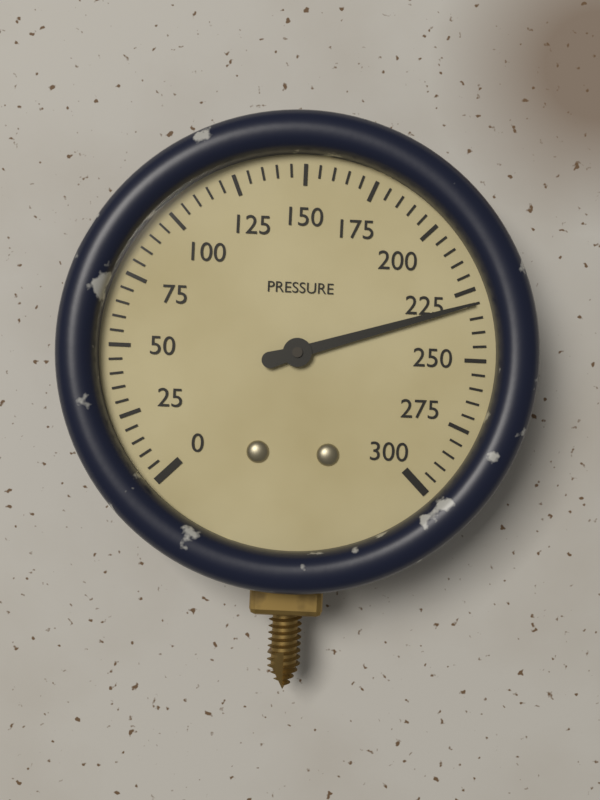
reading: 230 (no unit)
